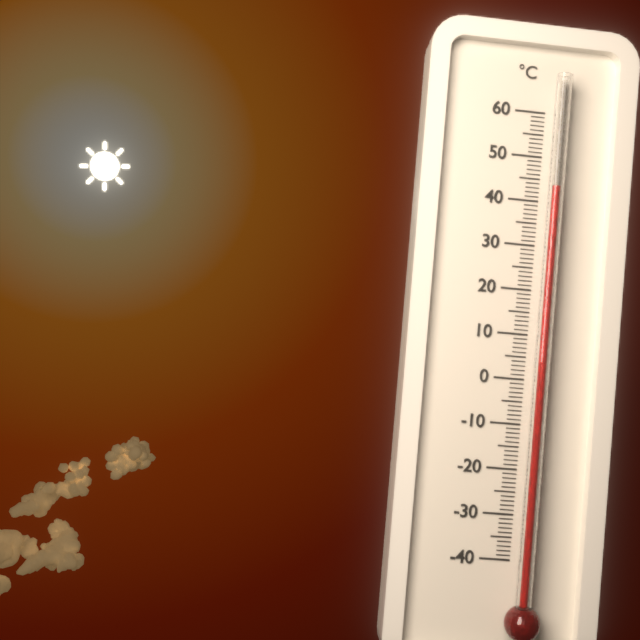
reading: 43 °C
